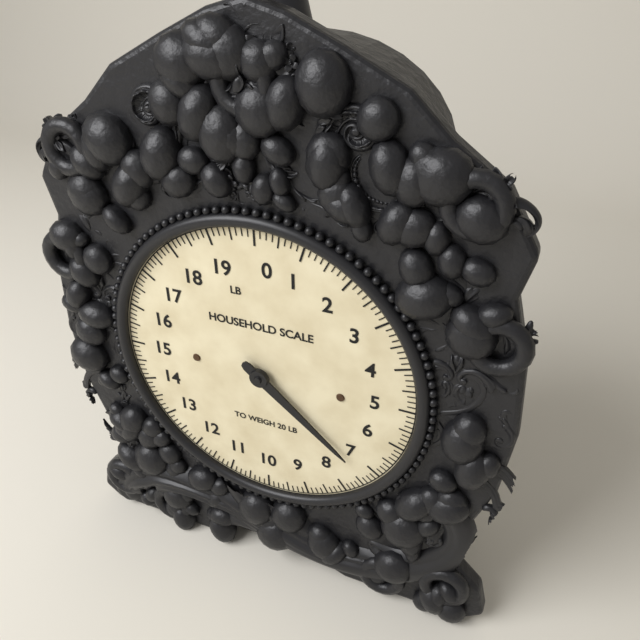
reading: 7.250 lb
